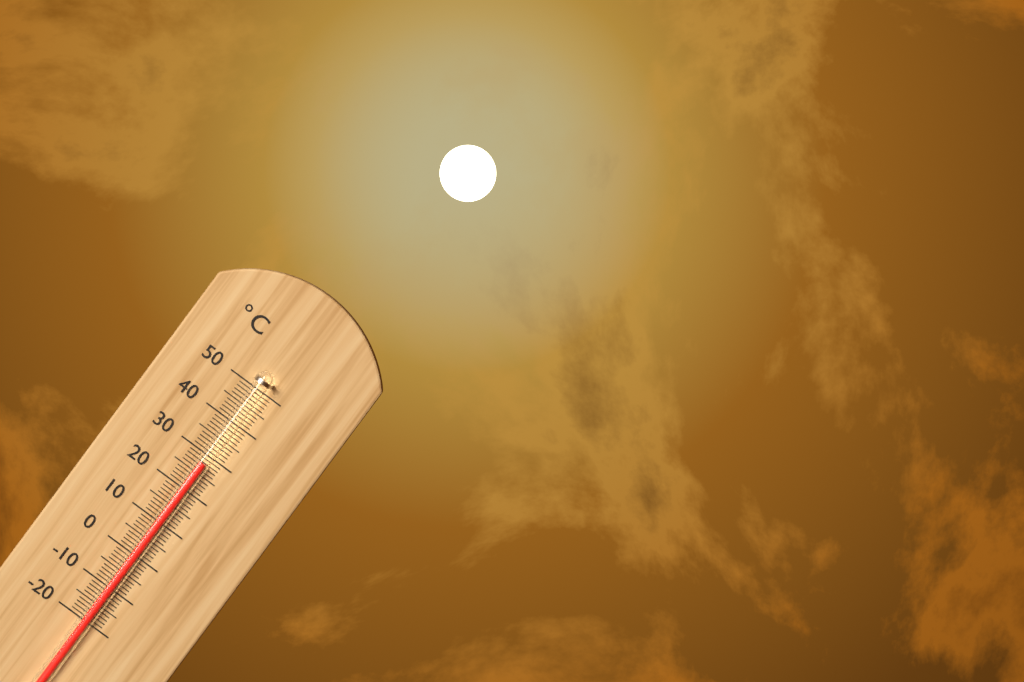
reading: 28 °C
